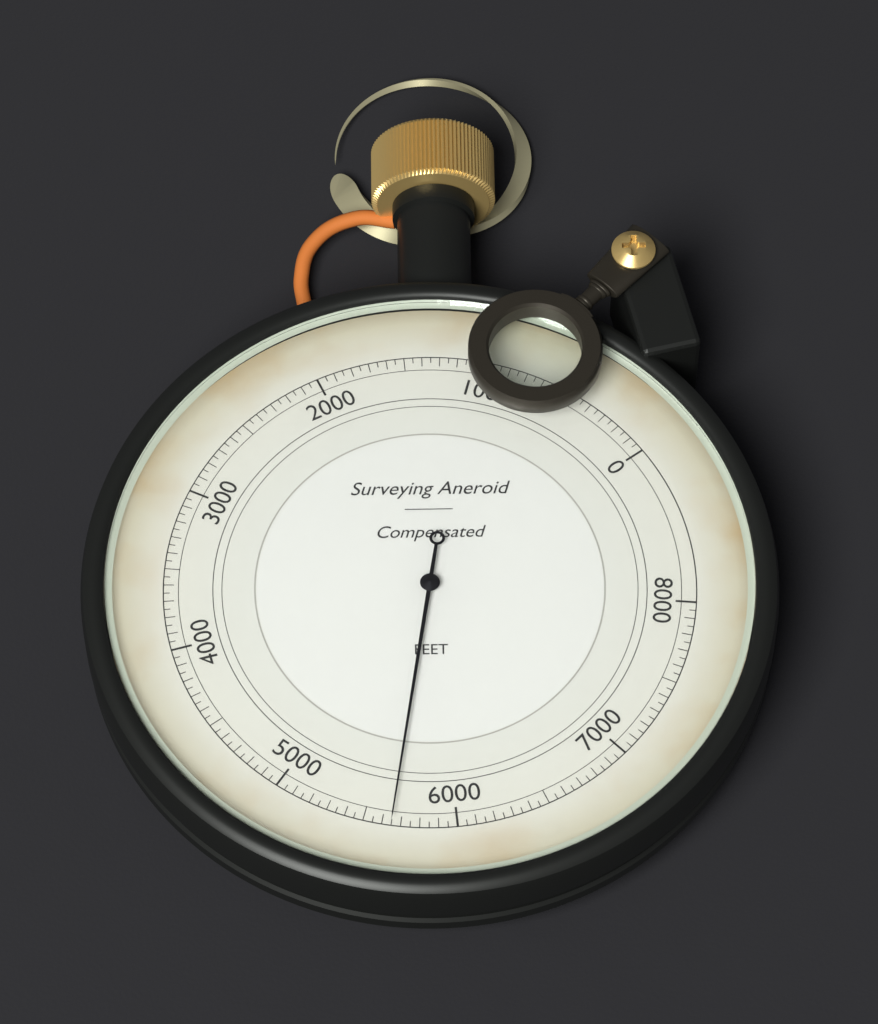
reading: 5650 ft
